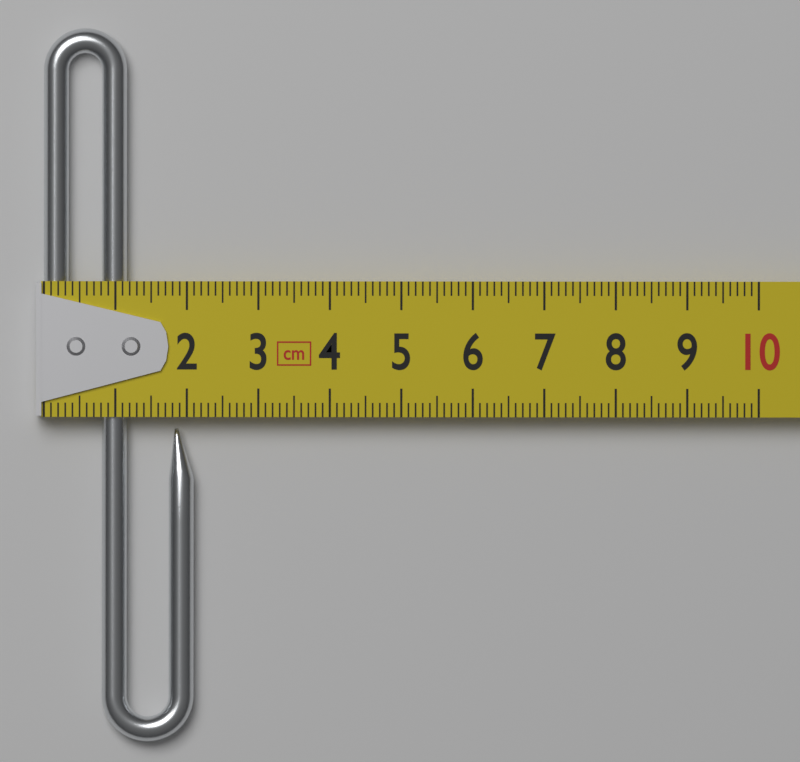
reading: 2.1 cm
